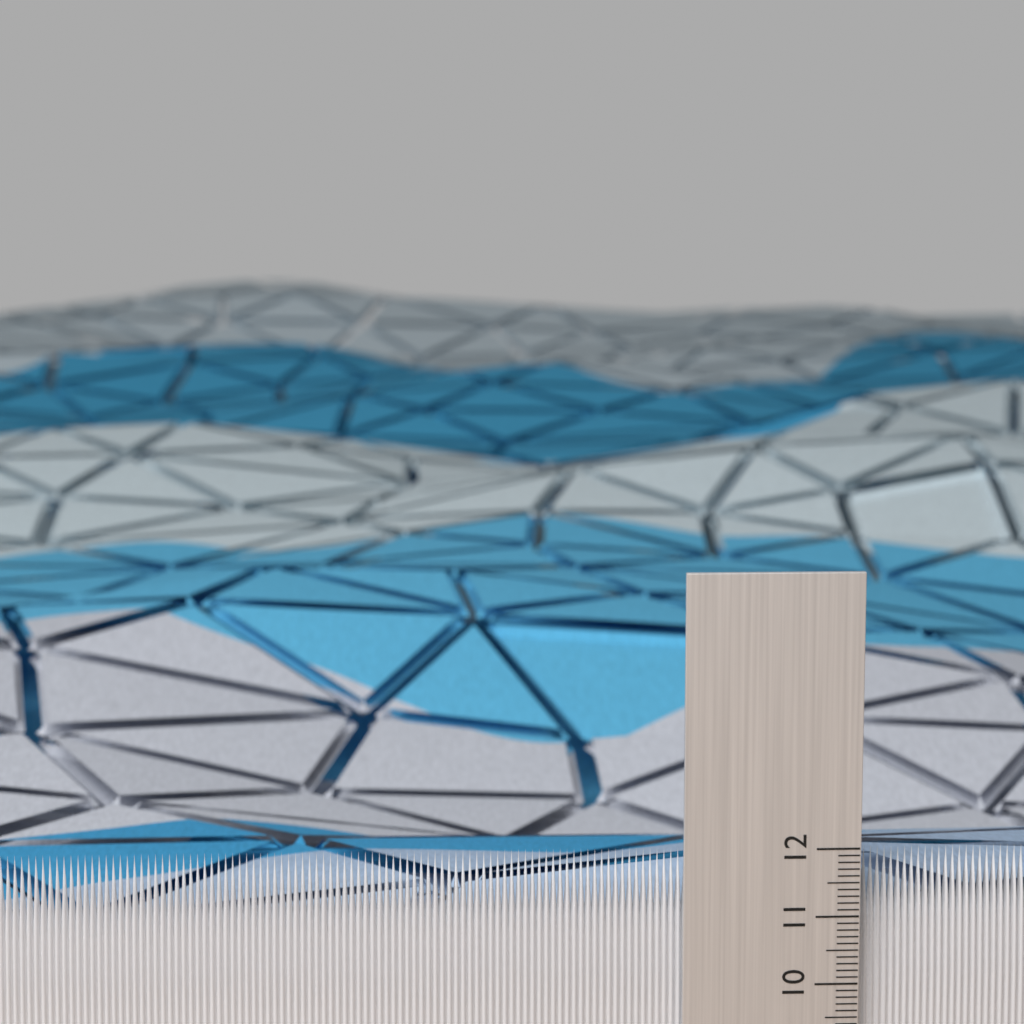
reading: 11.9 (no unit)
